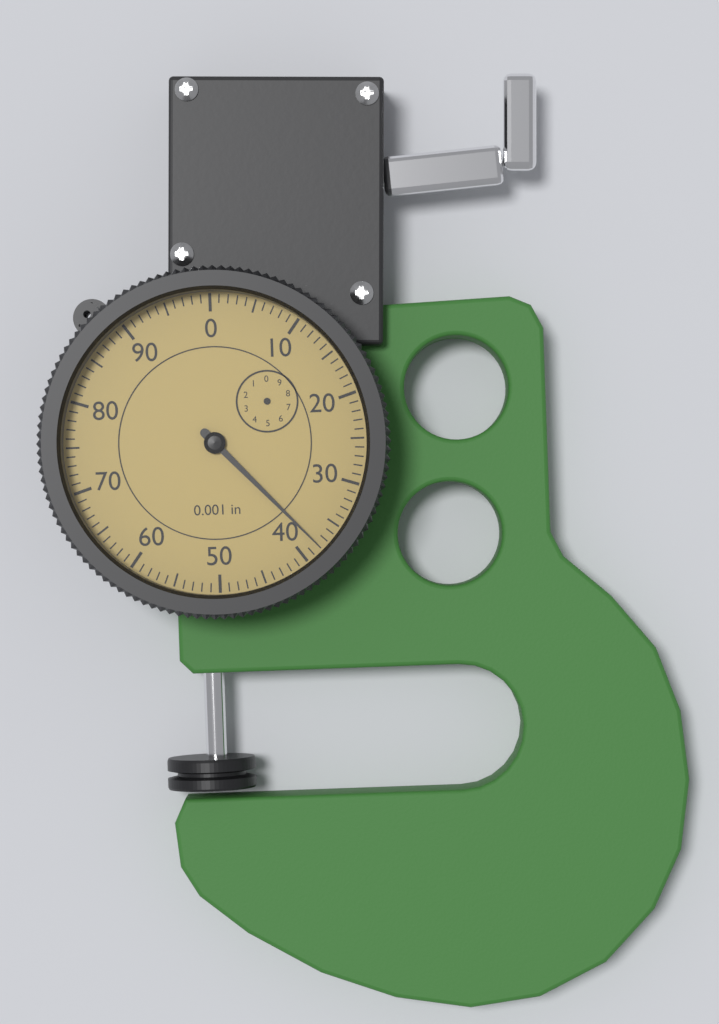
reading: 38 0.001 in
